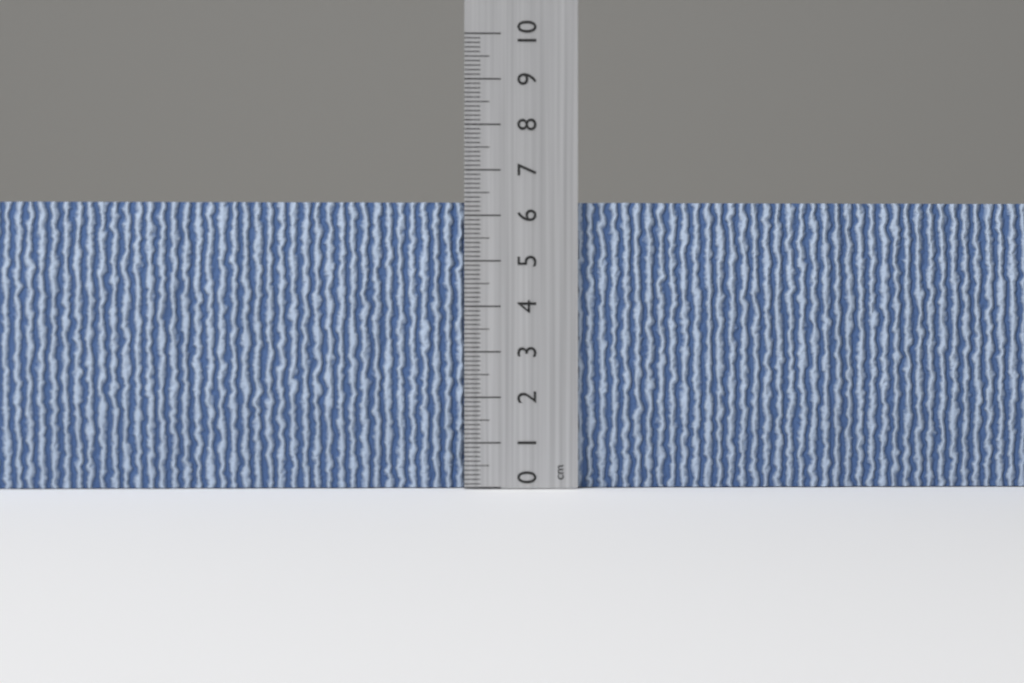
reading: 6.3 cm
